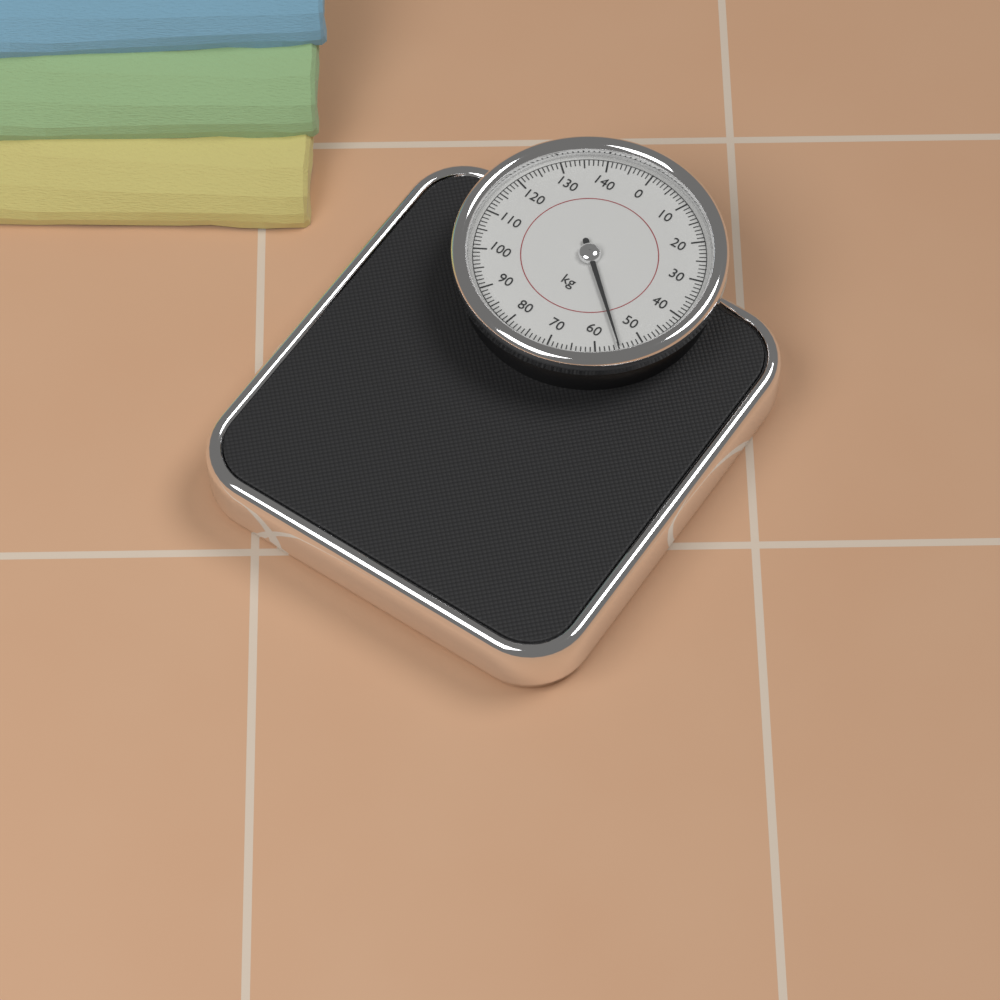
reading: 55 kg
